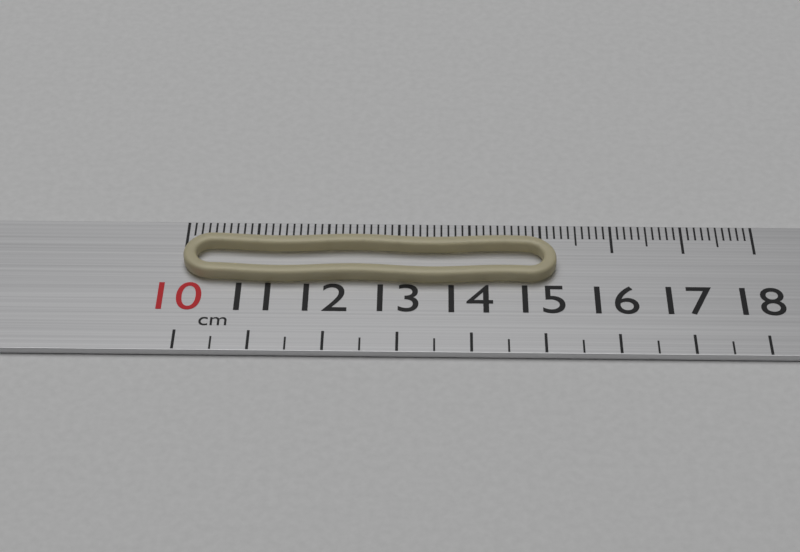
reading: 15.2 cm
